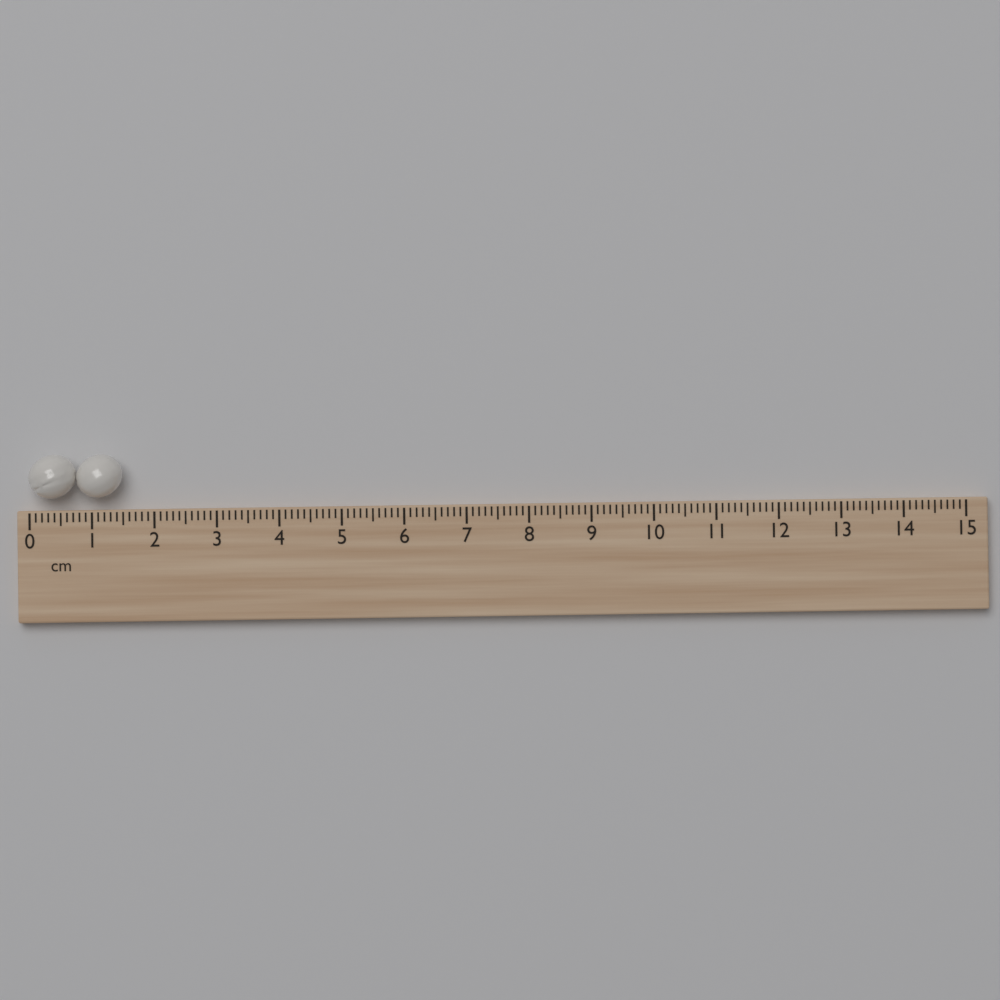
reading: 1.5 cm
